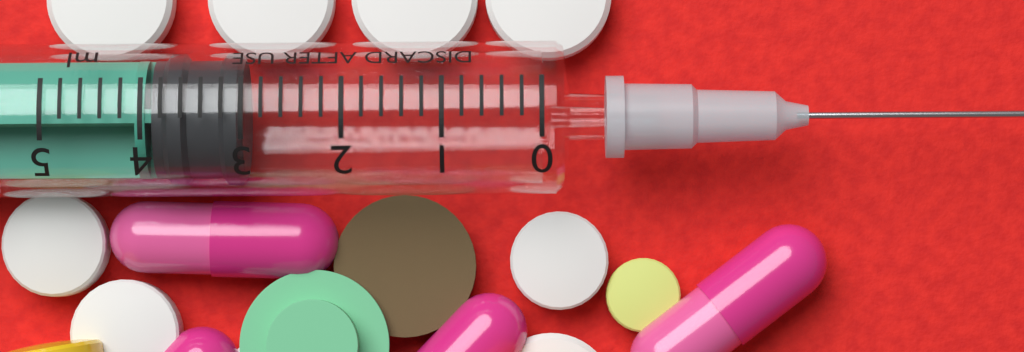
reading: 3.0 ml
